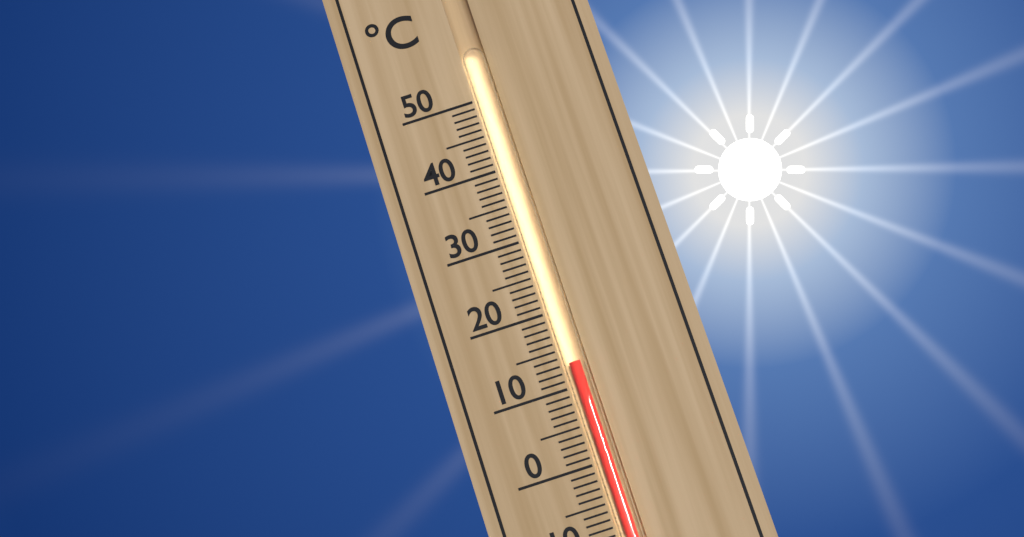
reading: 13 °C
